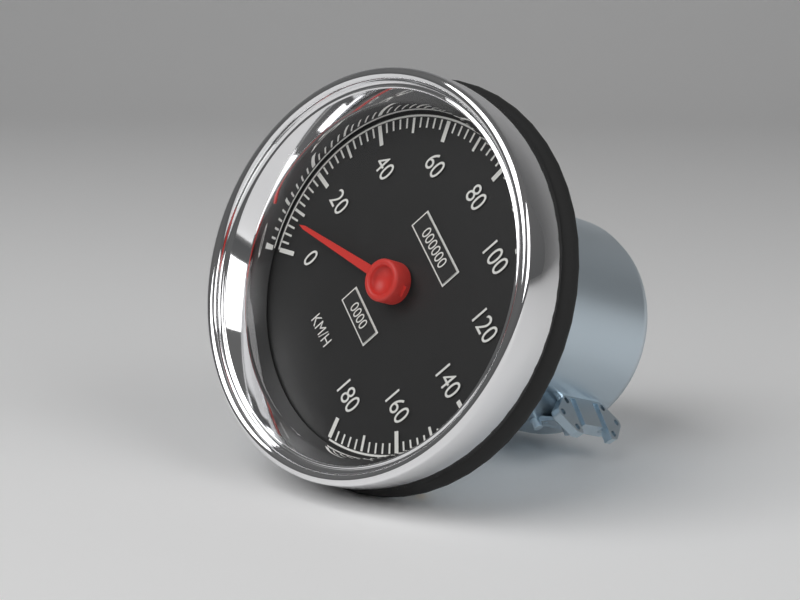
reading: 8 km/h
